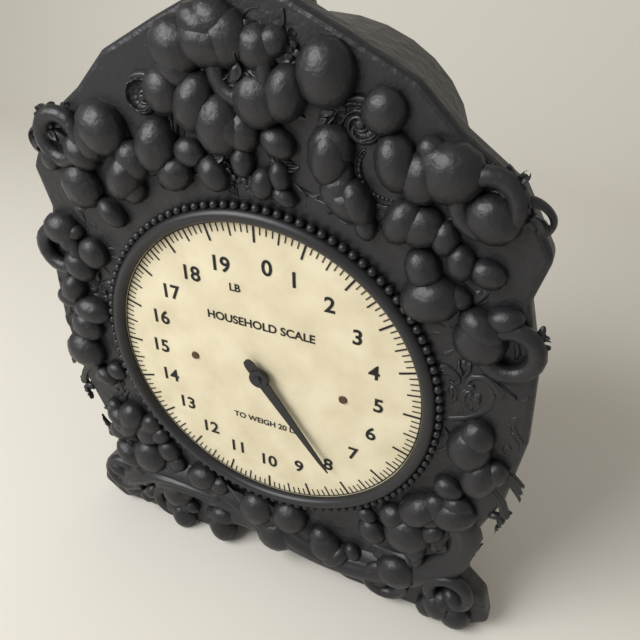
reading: 8.000 lb
